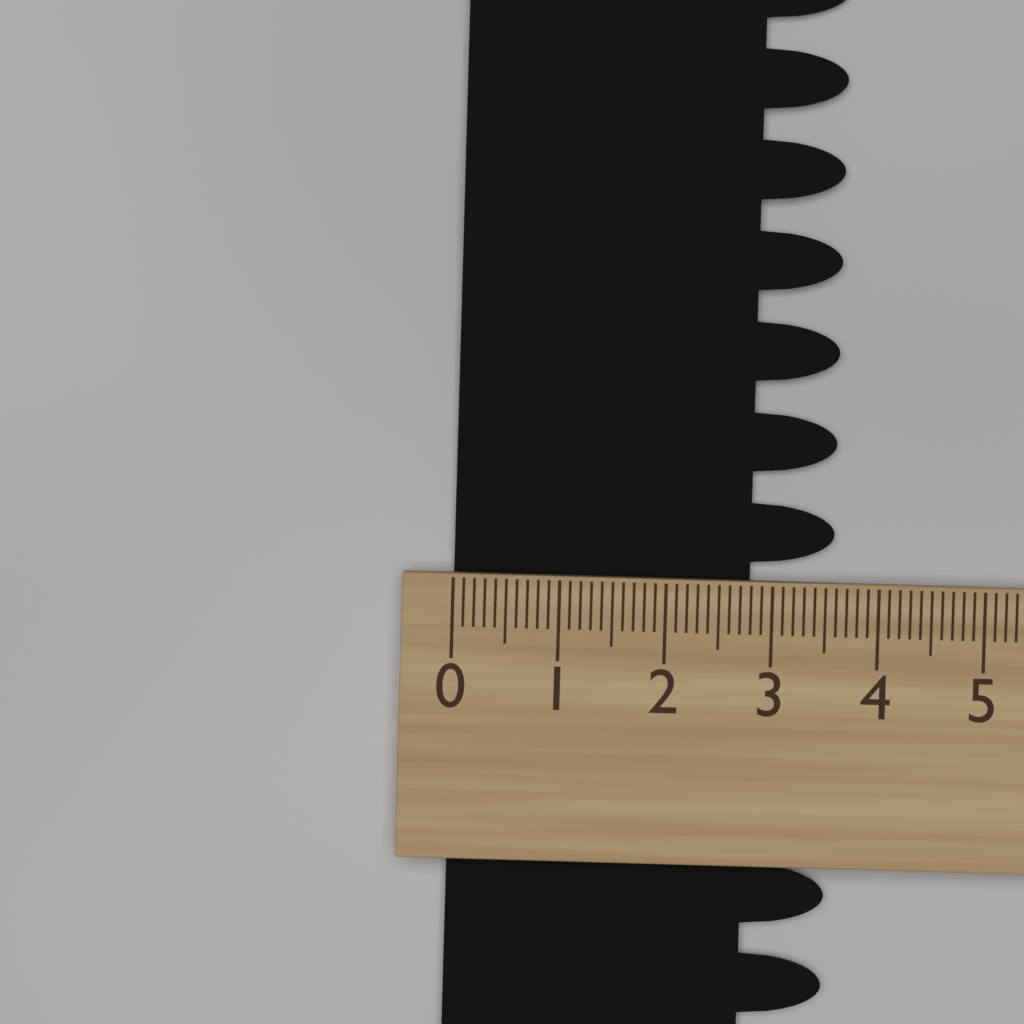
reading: 3.6 (no unit)
